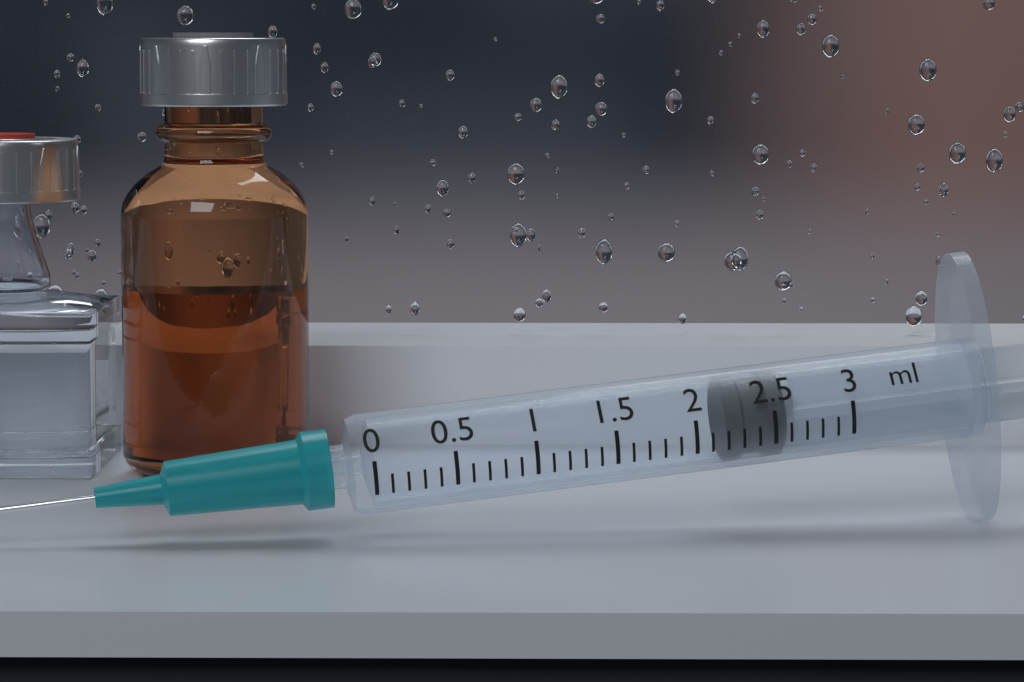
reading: 2.2 ml
